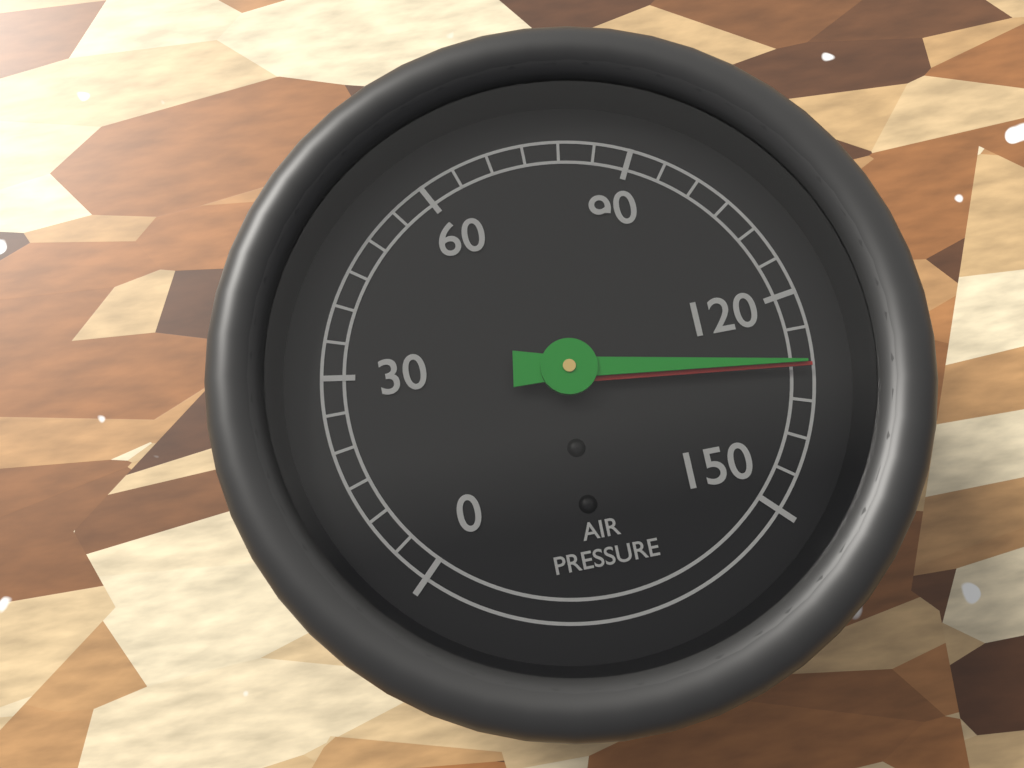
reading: 130 (no unit)
